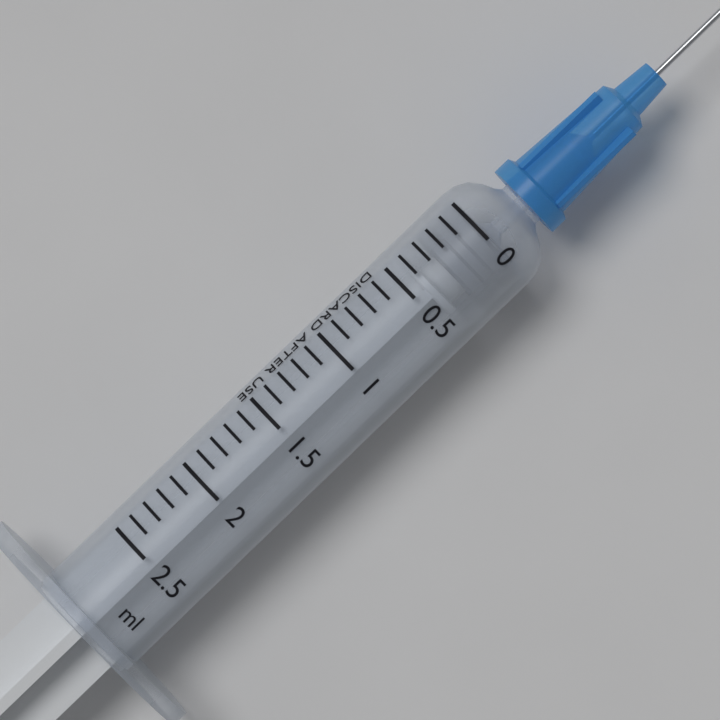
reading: 0.0 ml
